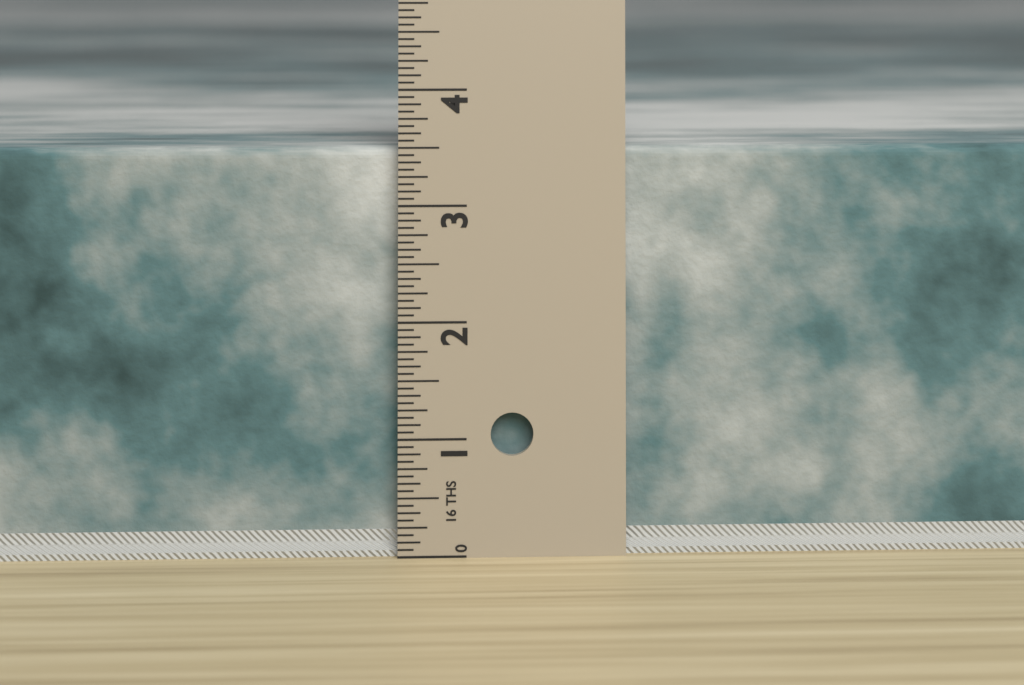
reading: 3.5000 in
